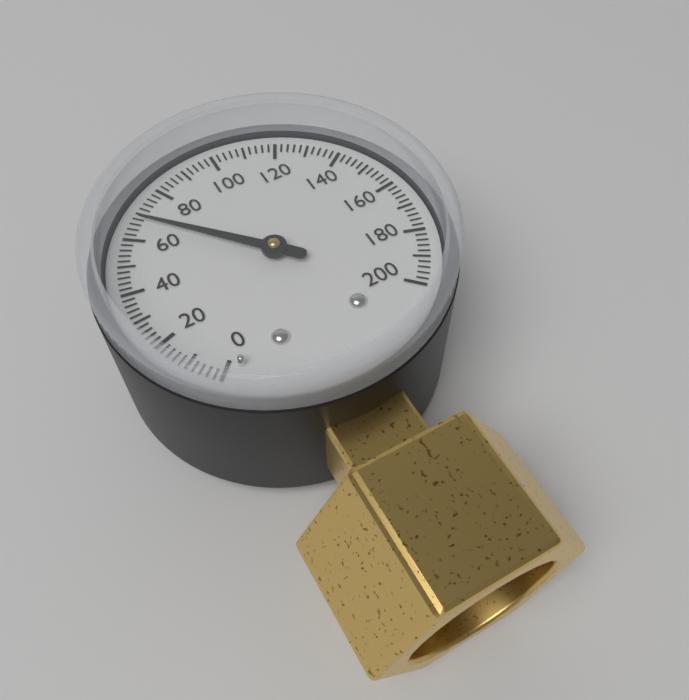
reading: 68 (no unit)
